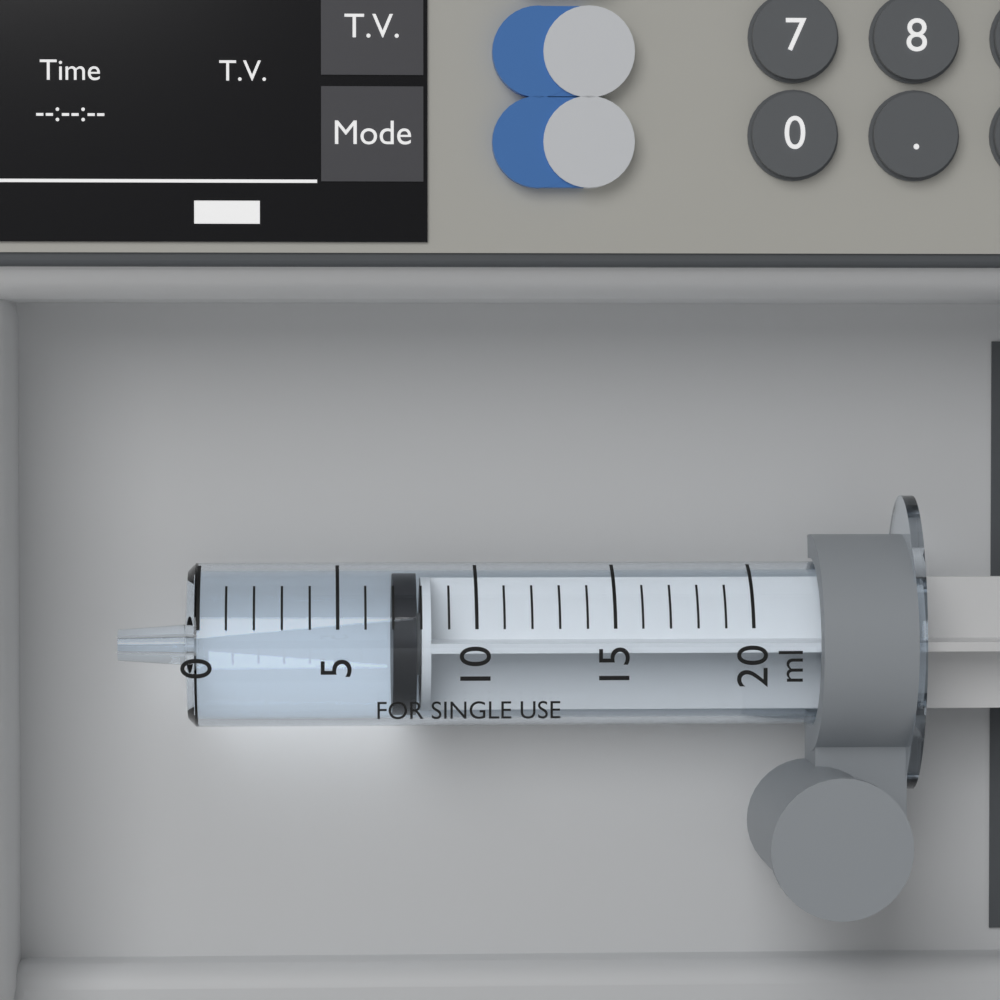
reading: 7 ml
